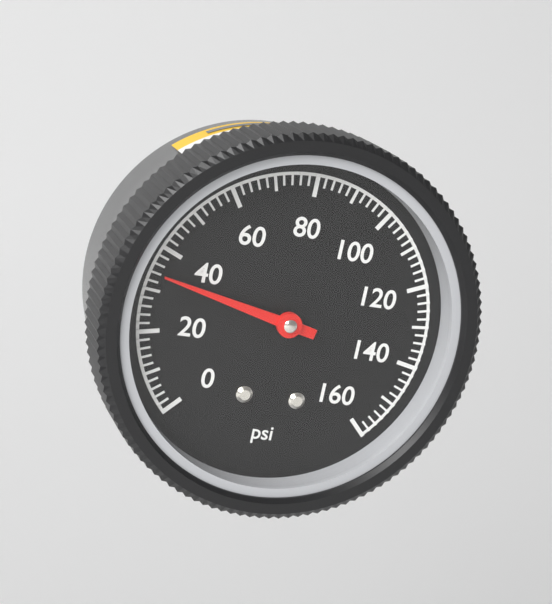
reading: 34 psi
